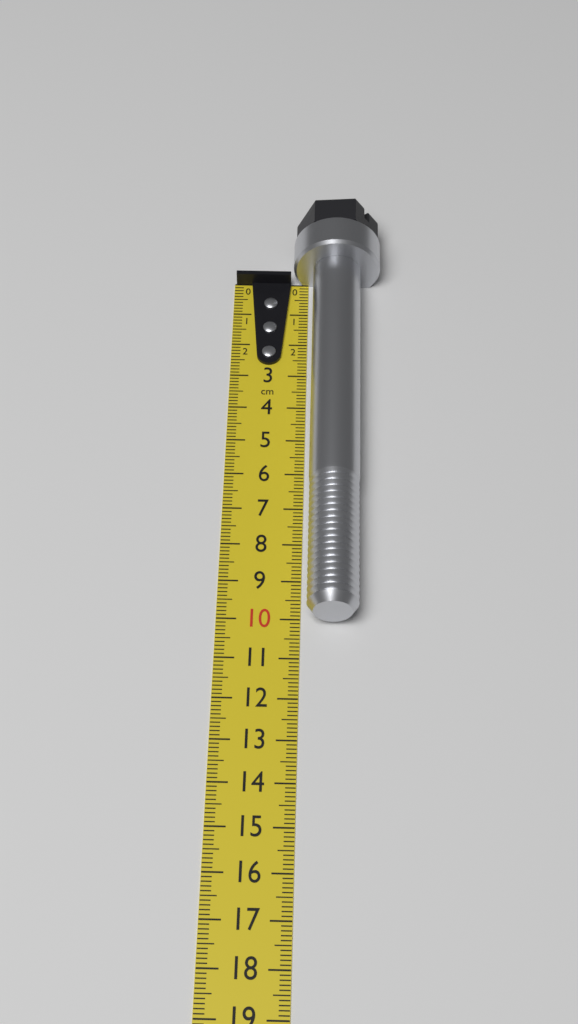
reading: 10.1 cm
